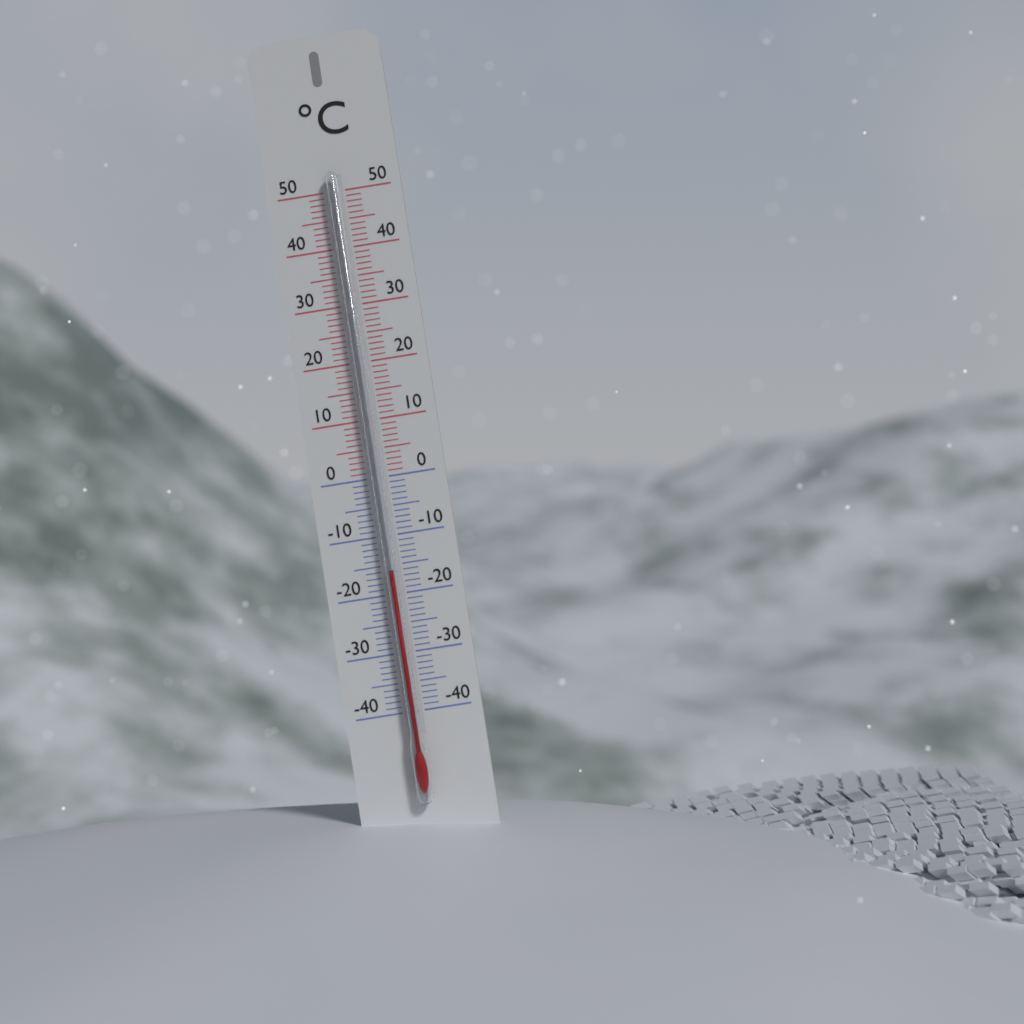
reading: -16 °C
